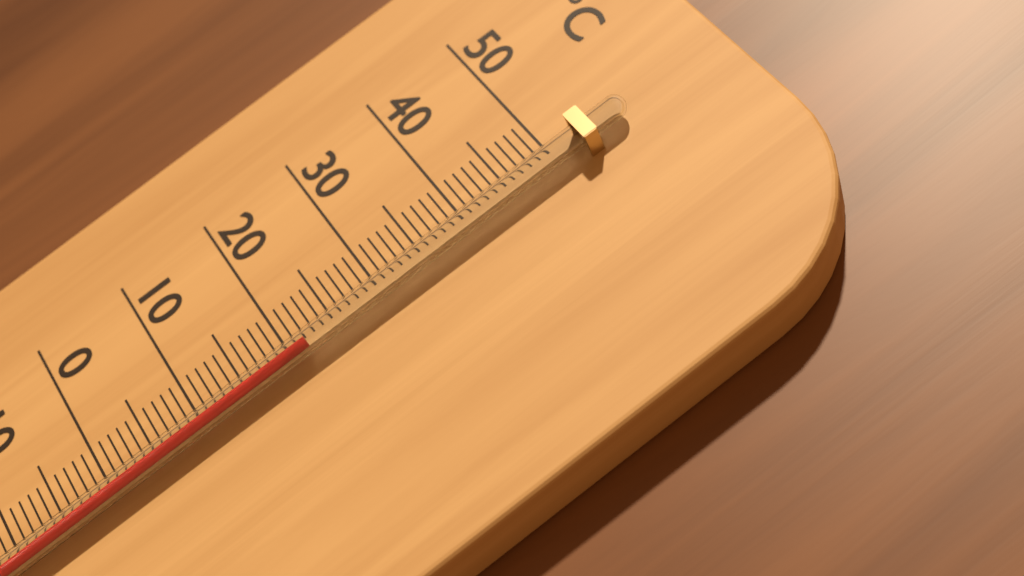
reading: 22 °C
